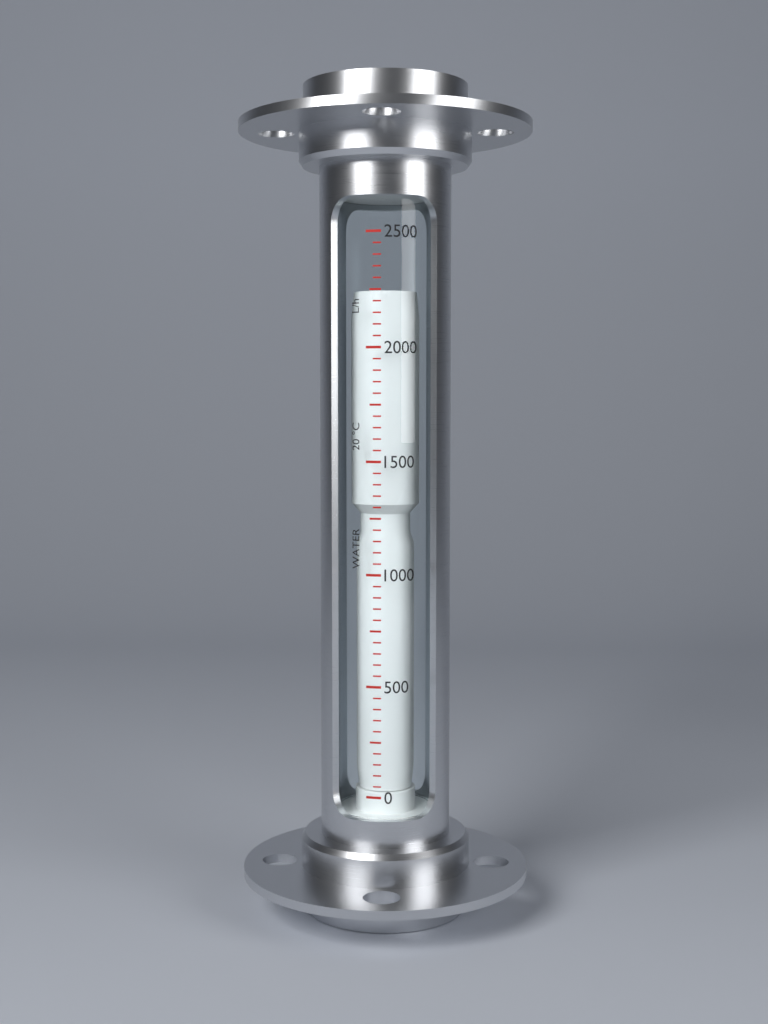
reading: 2250 L/h
